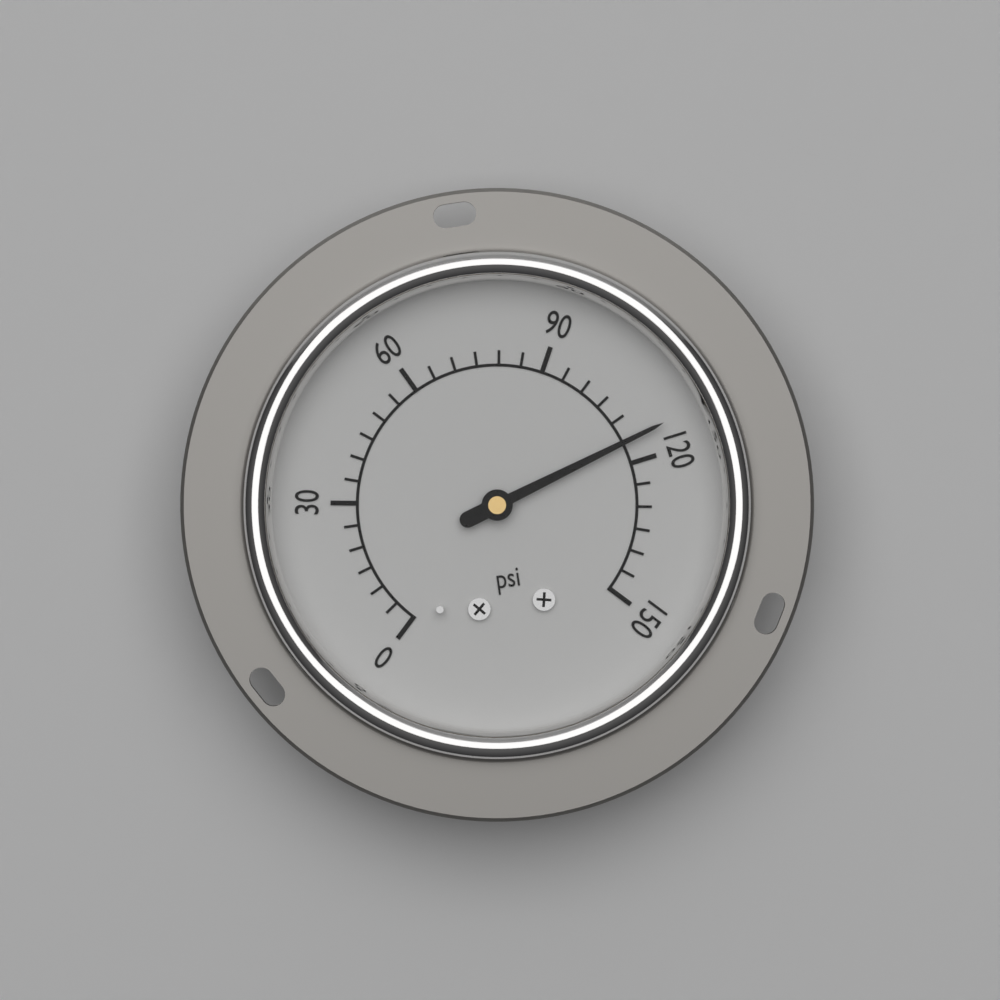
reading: 115 psi
